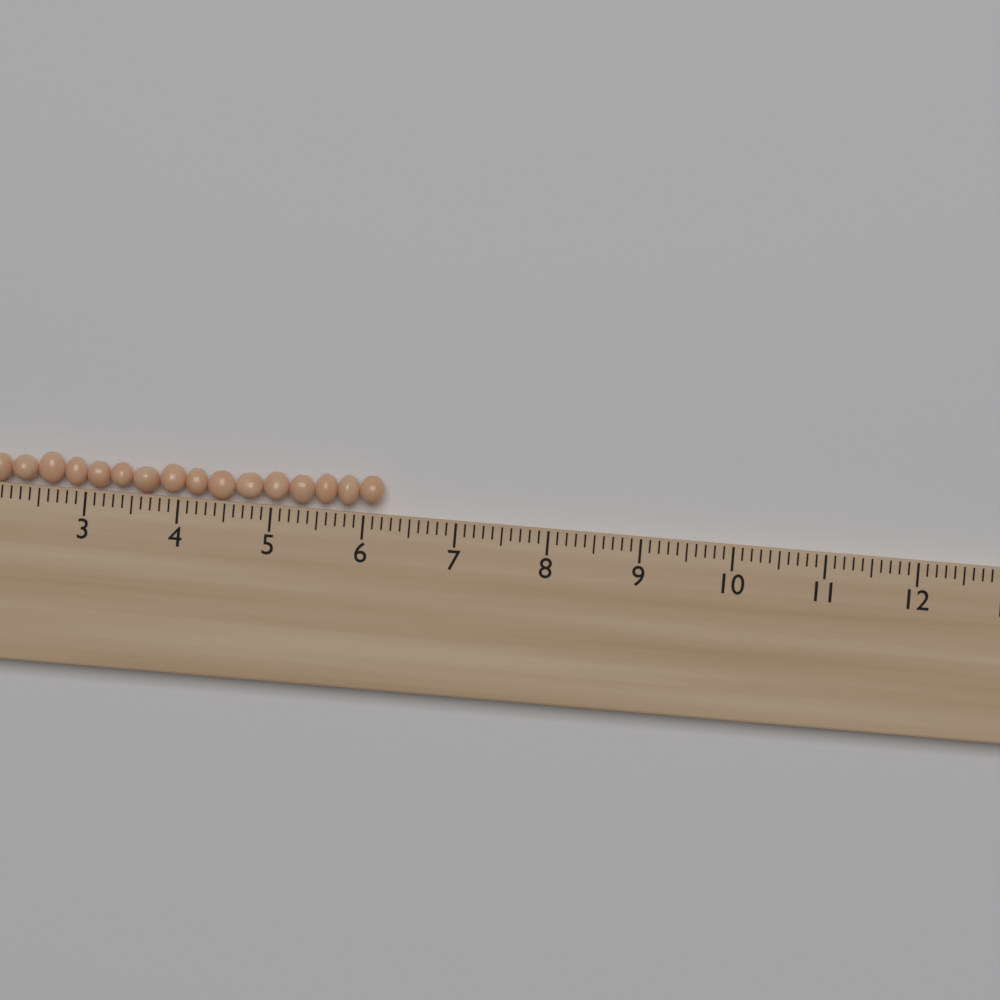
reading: 6.2 cm
